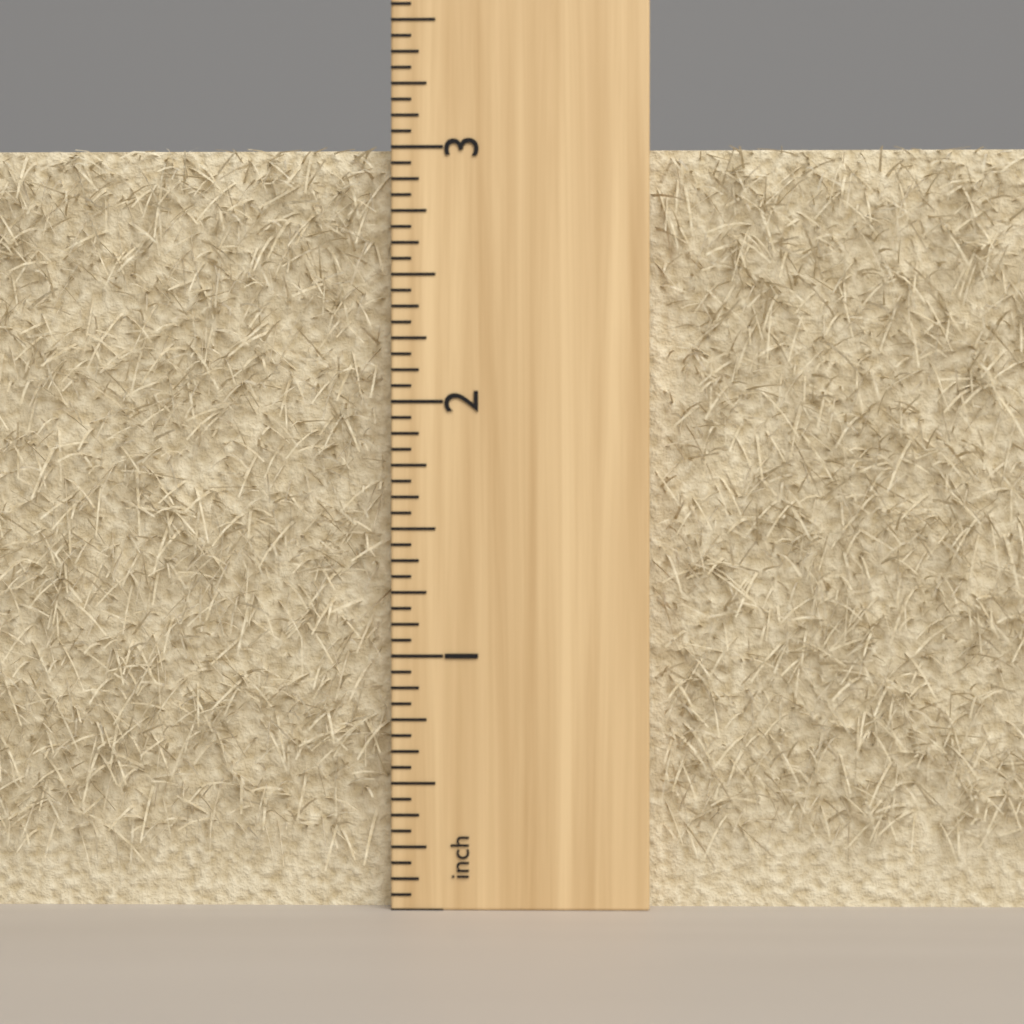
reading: 3.0000 inch
